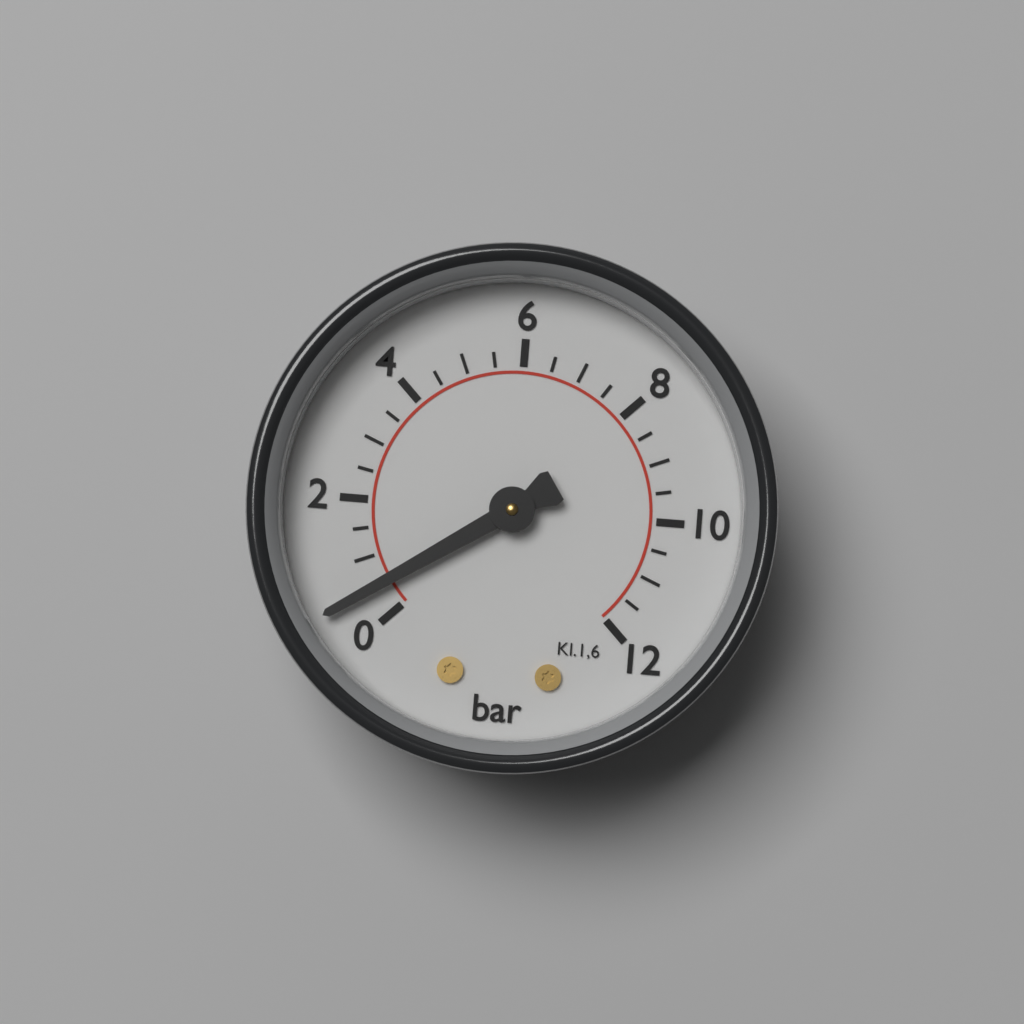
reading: 0.5 bar
